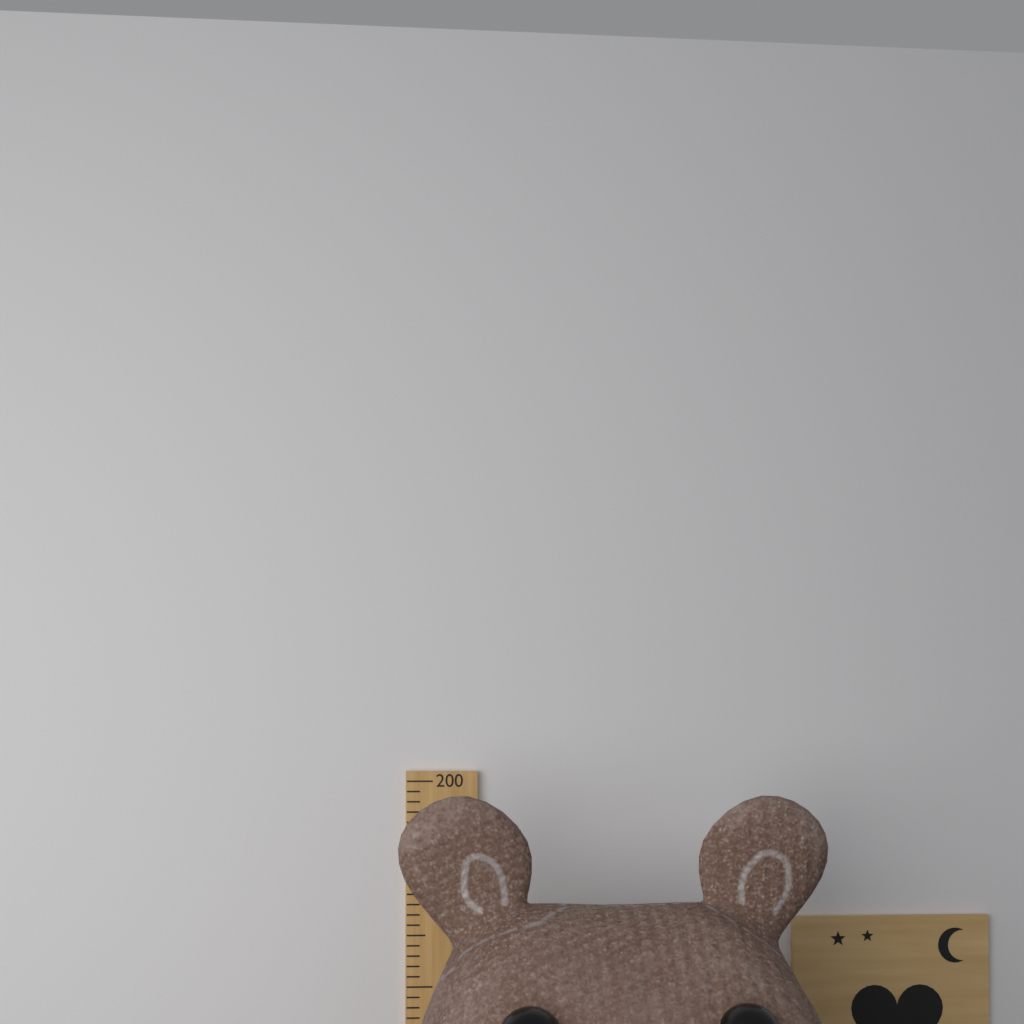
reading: 198 (no unit)
